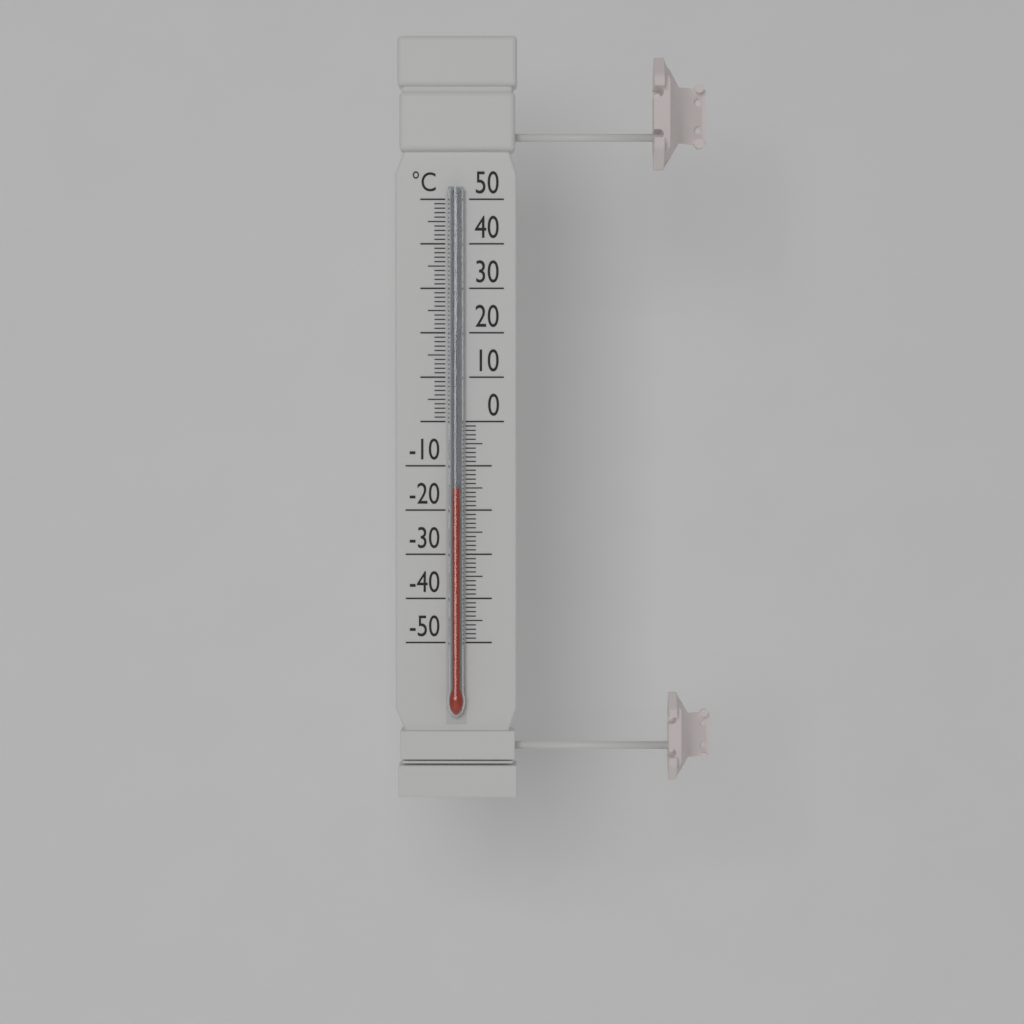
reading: -15 °C
